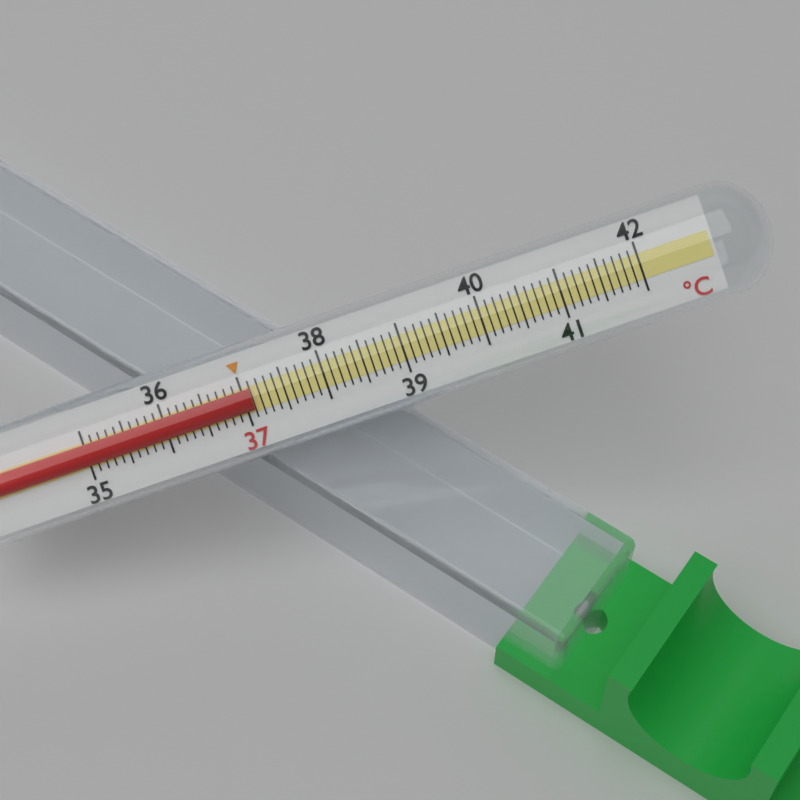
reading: 37.1 °C
